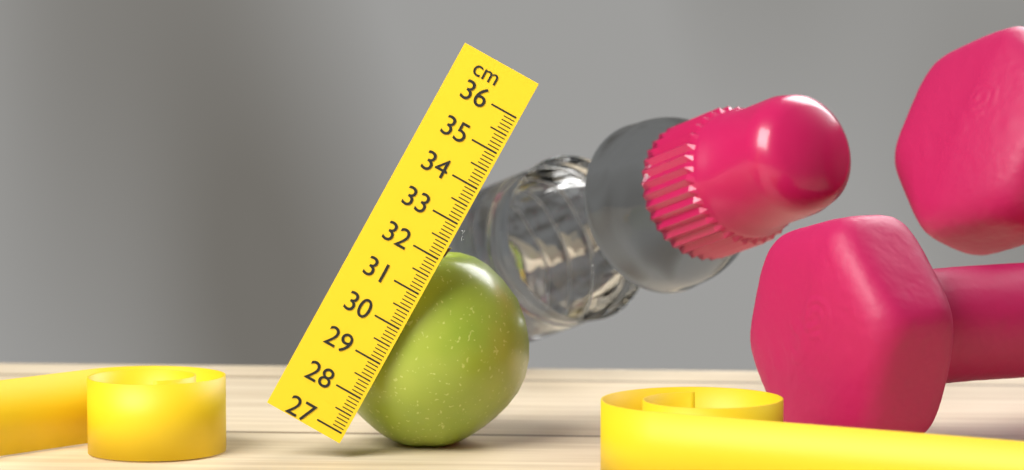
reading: 32.1 cm
